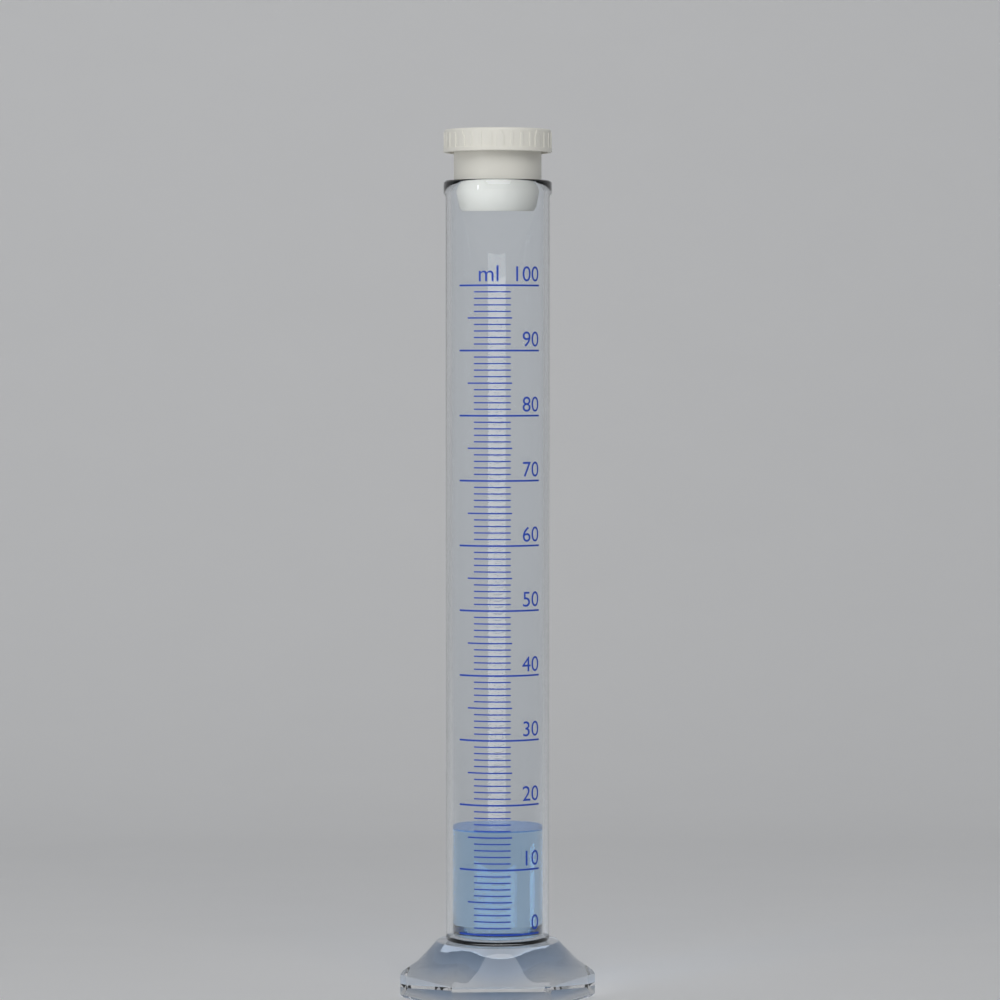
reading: 16 ml
